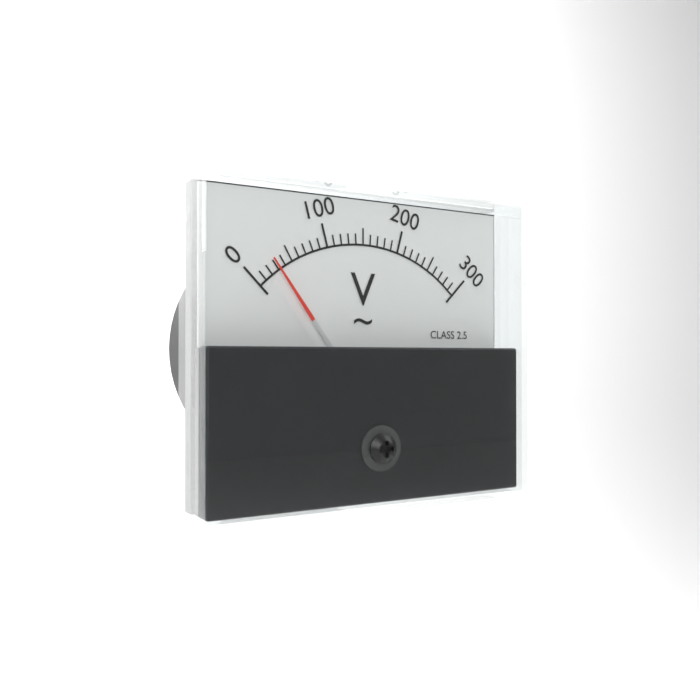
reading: 30 V
